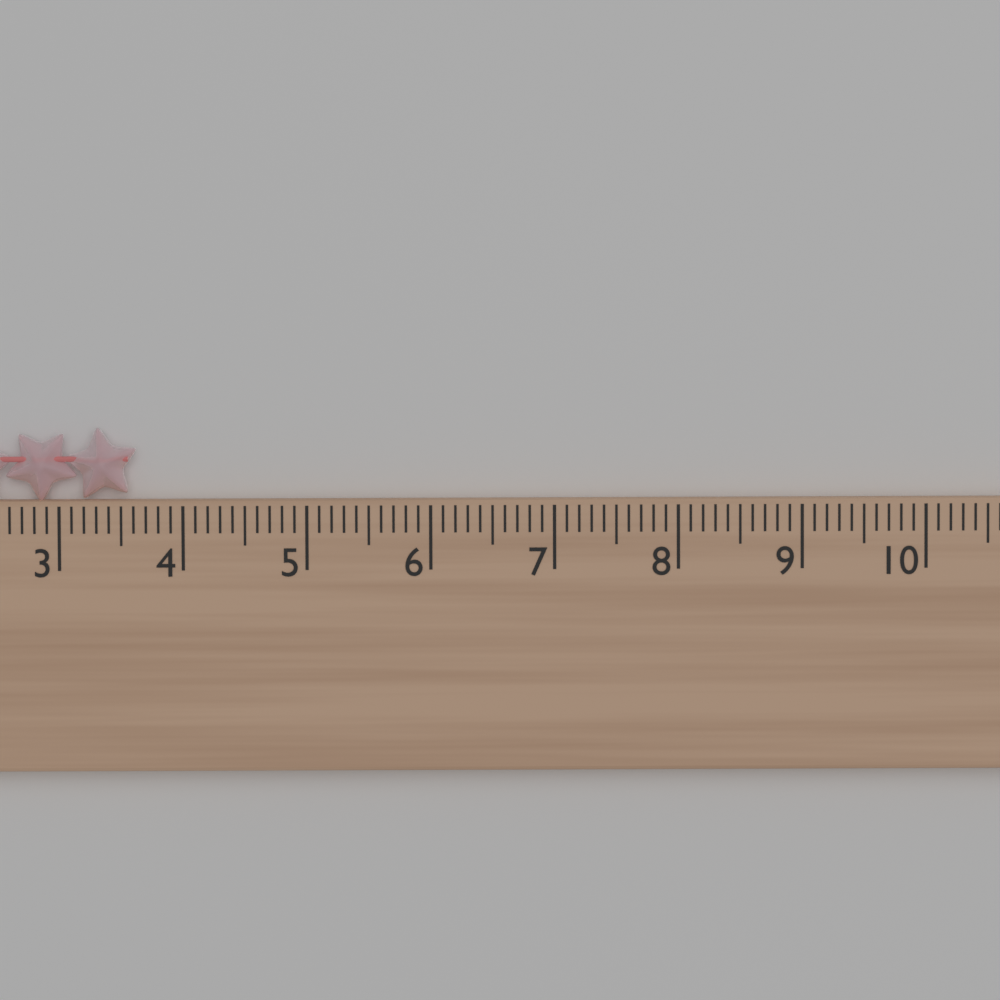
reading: 3.6 cm
